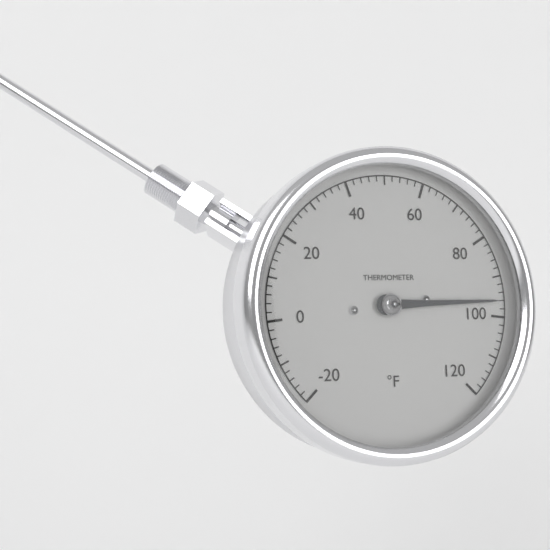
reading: 96 °F
